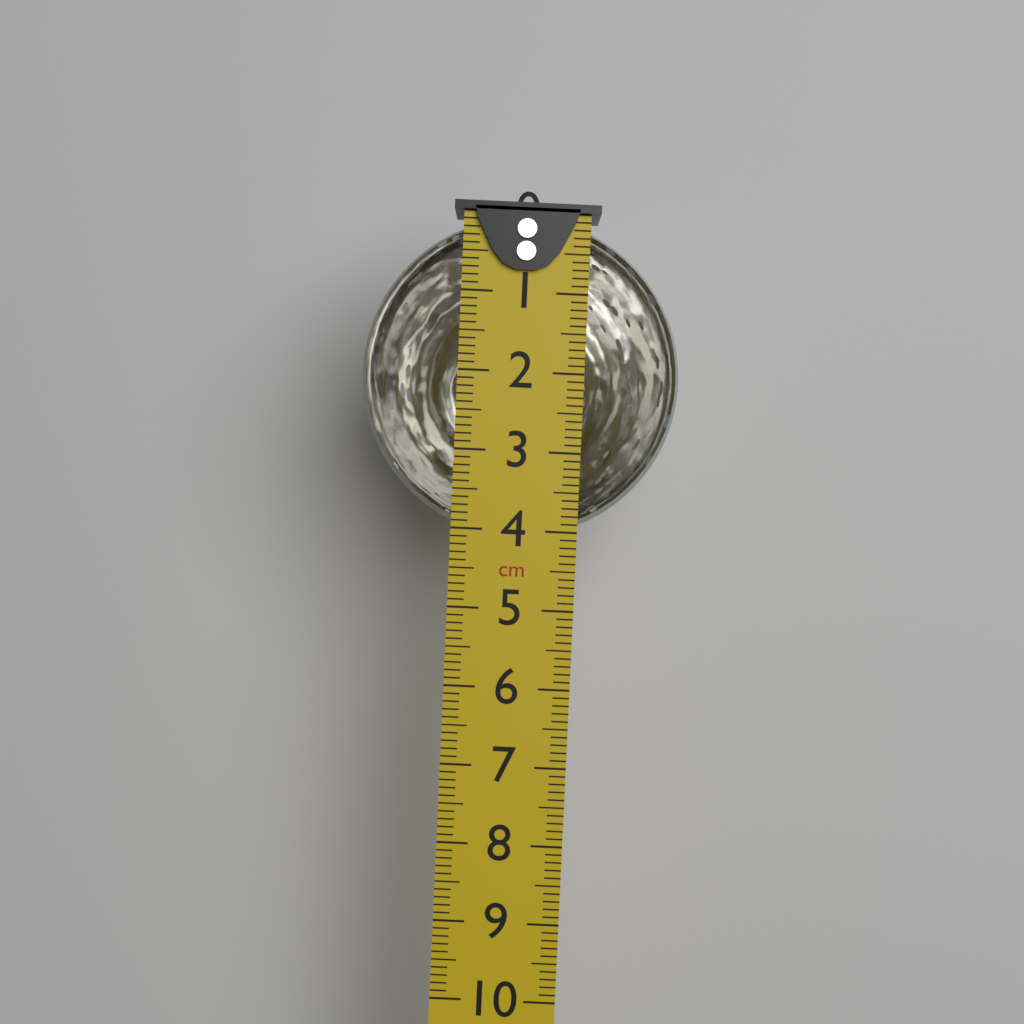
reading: 4.1 cm
